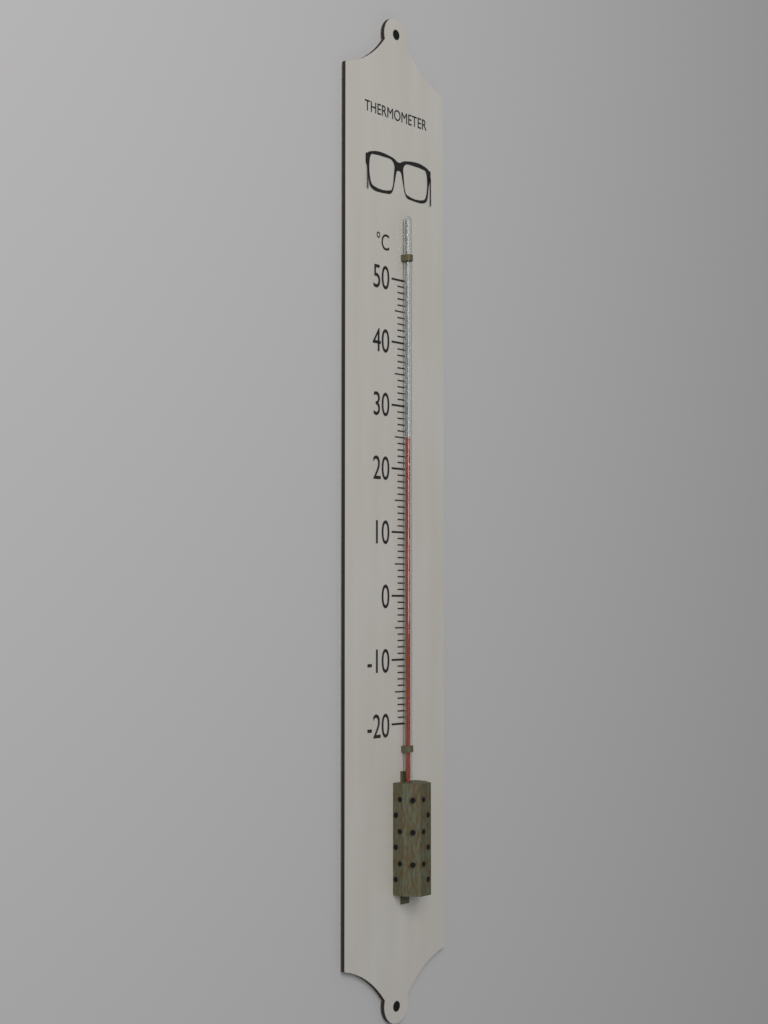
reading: 25 °C
